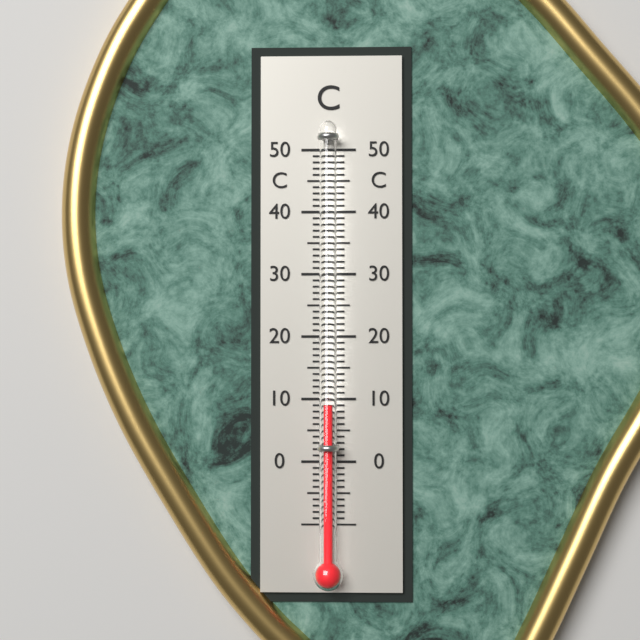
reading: 9 °C
